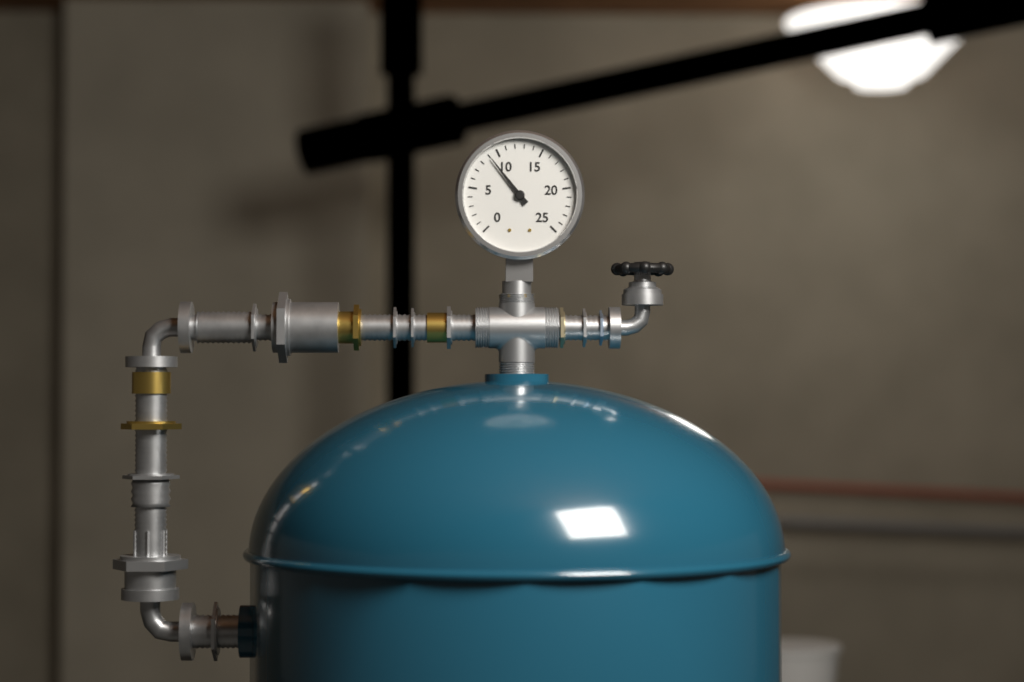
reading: 9 (no unit)
